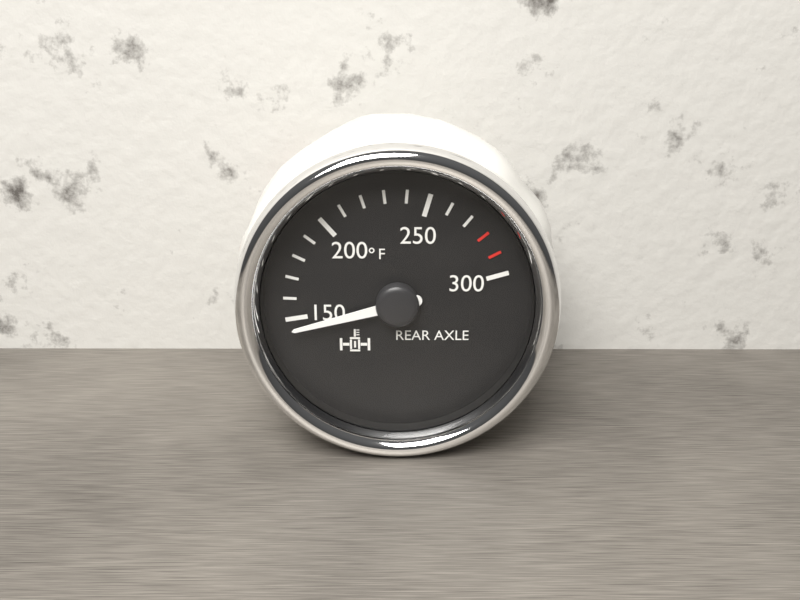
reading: 145 °F
